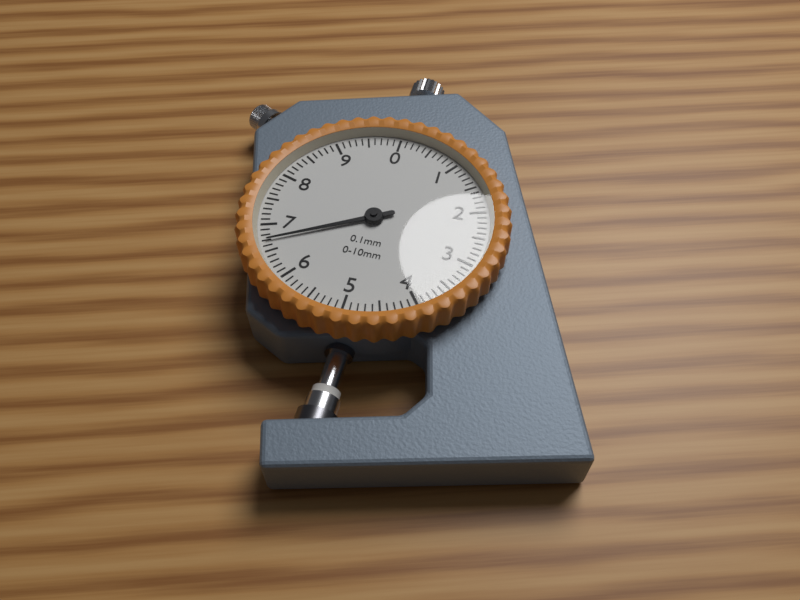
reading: 6.7 mm
